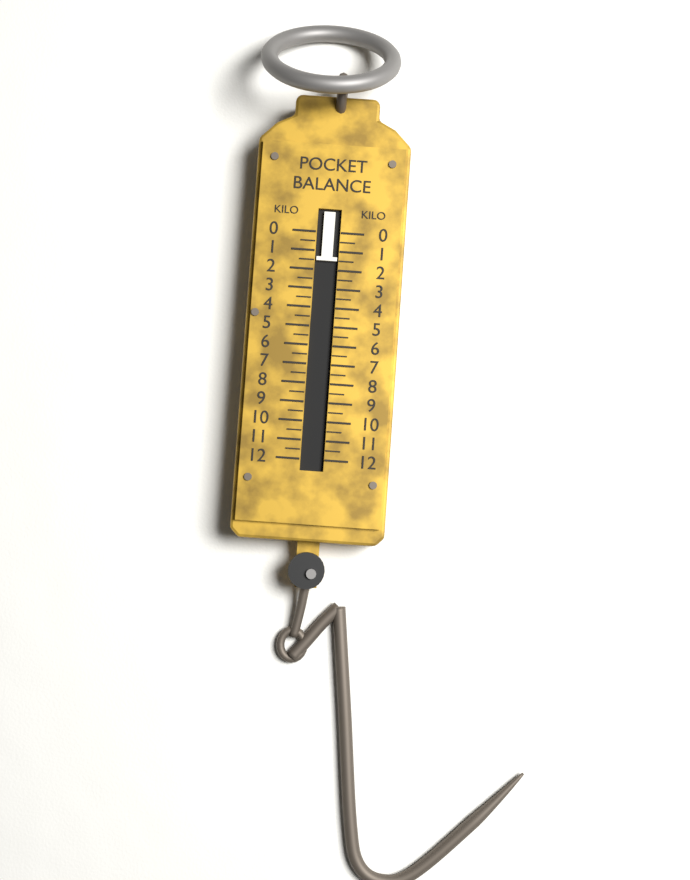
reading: 1.5 kg
